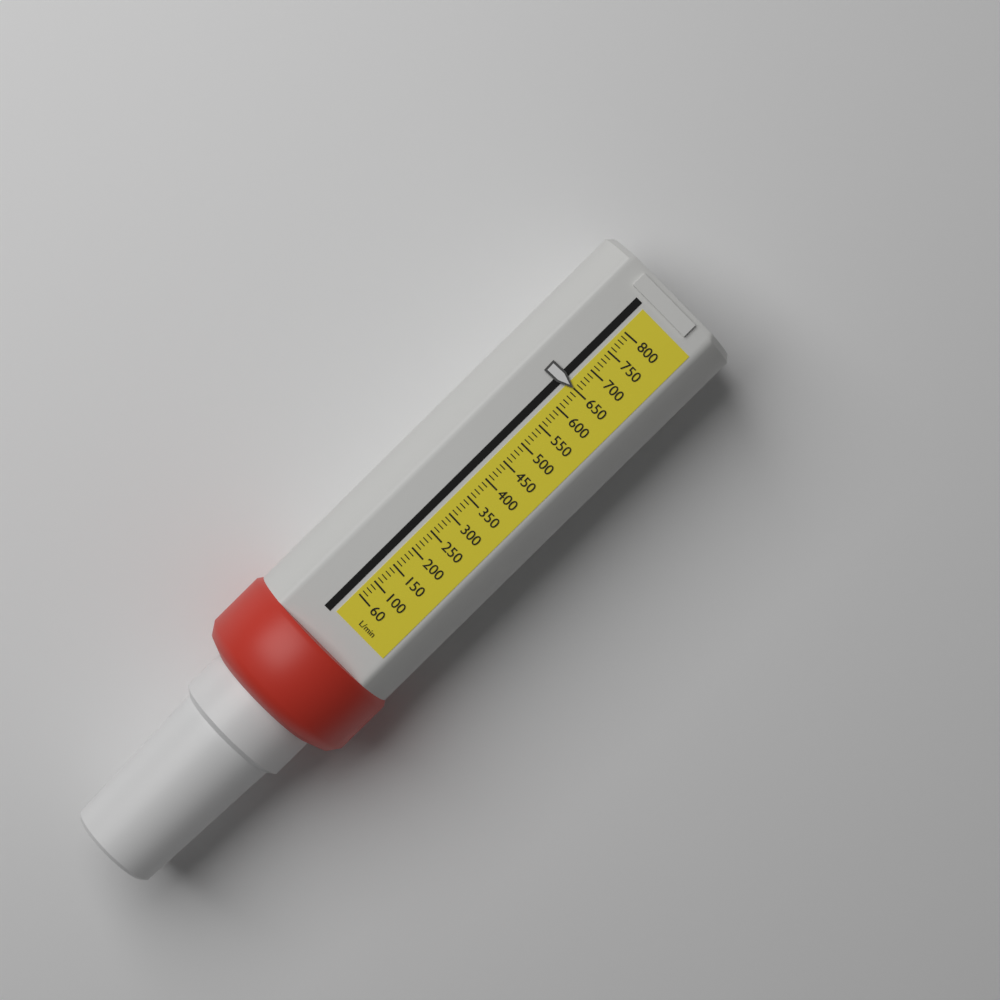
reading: 650 L/min
